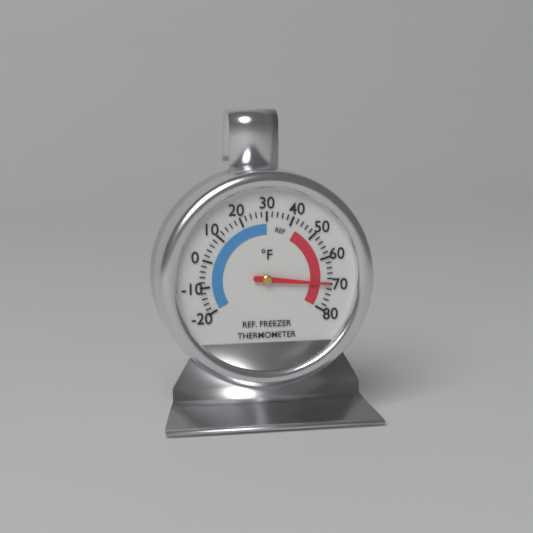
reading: 70 °F
